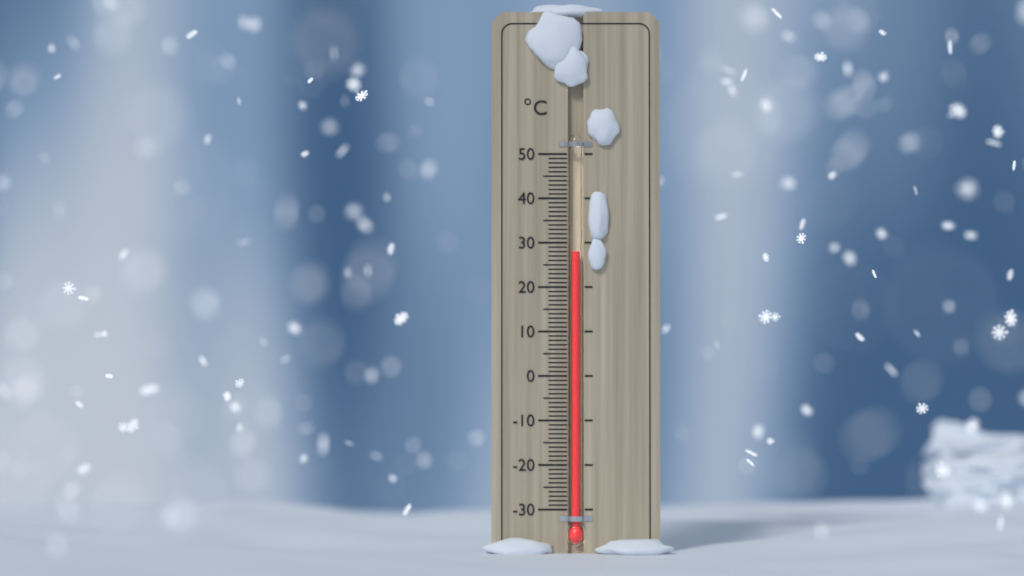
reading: 28 °C
